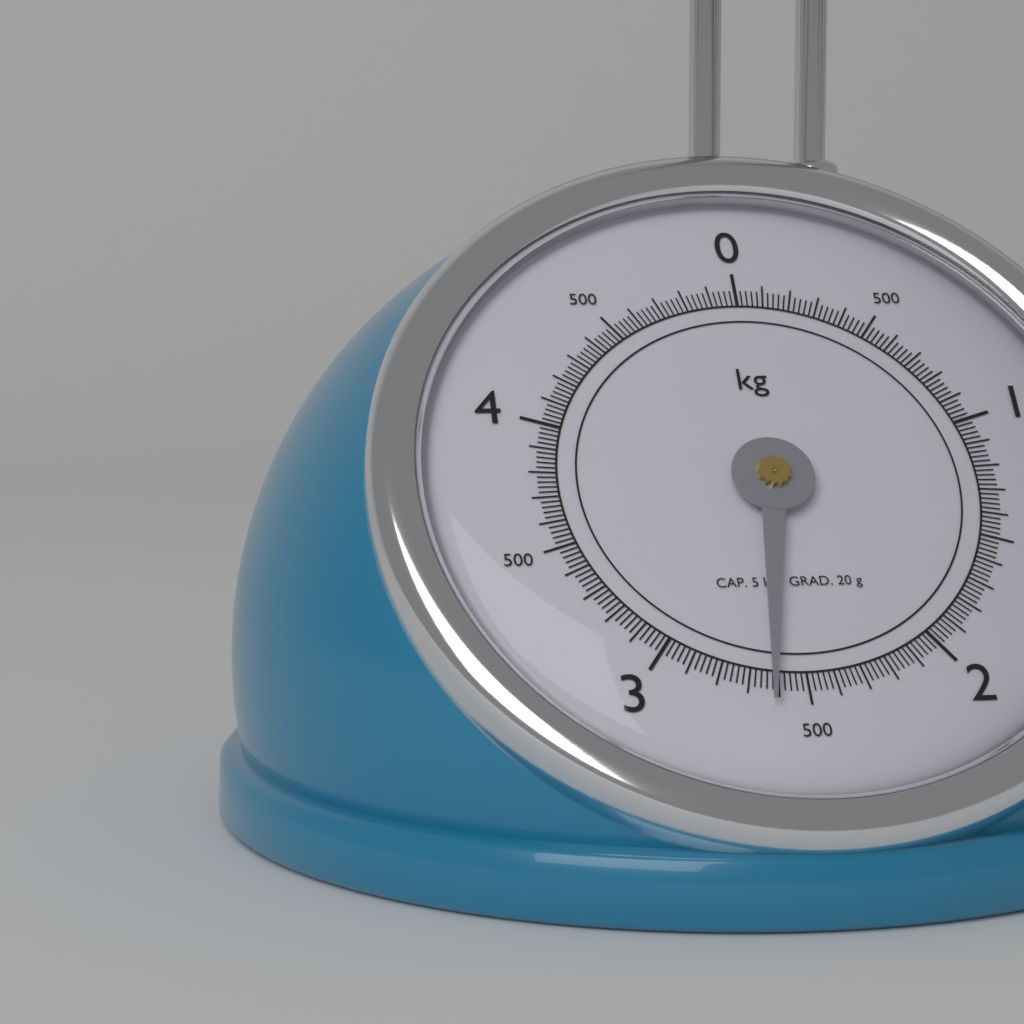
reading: 2.62 kg
